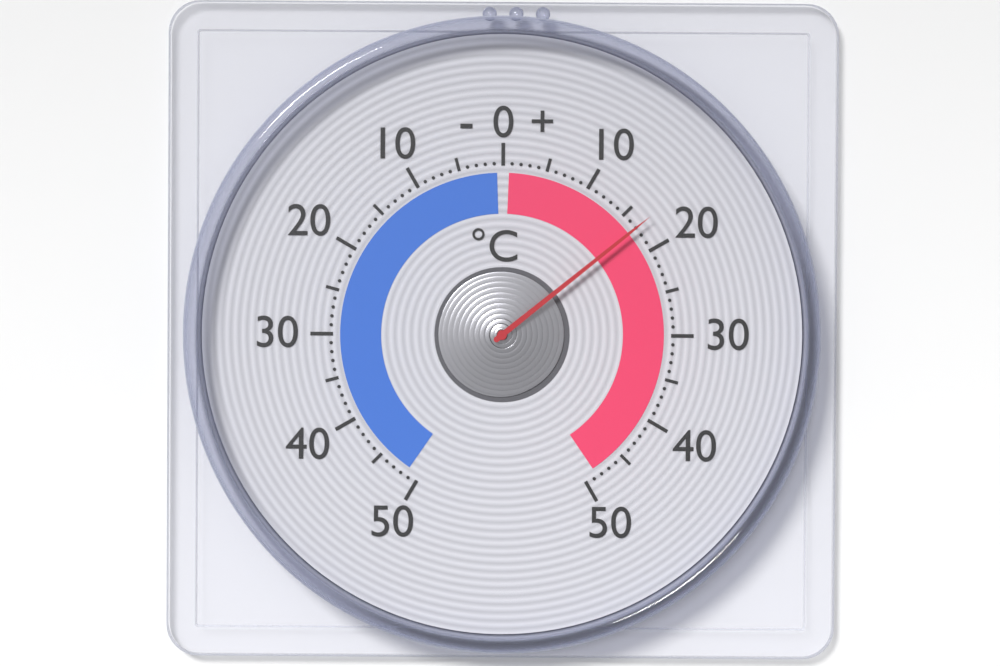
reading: 17 °C
